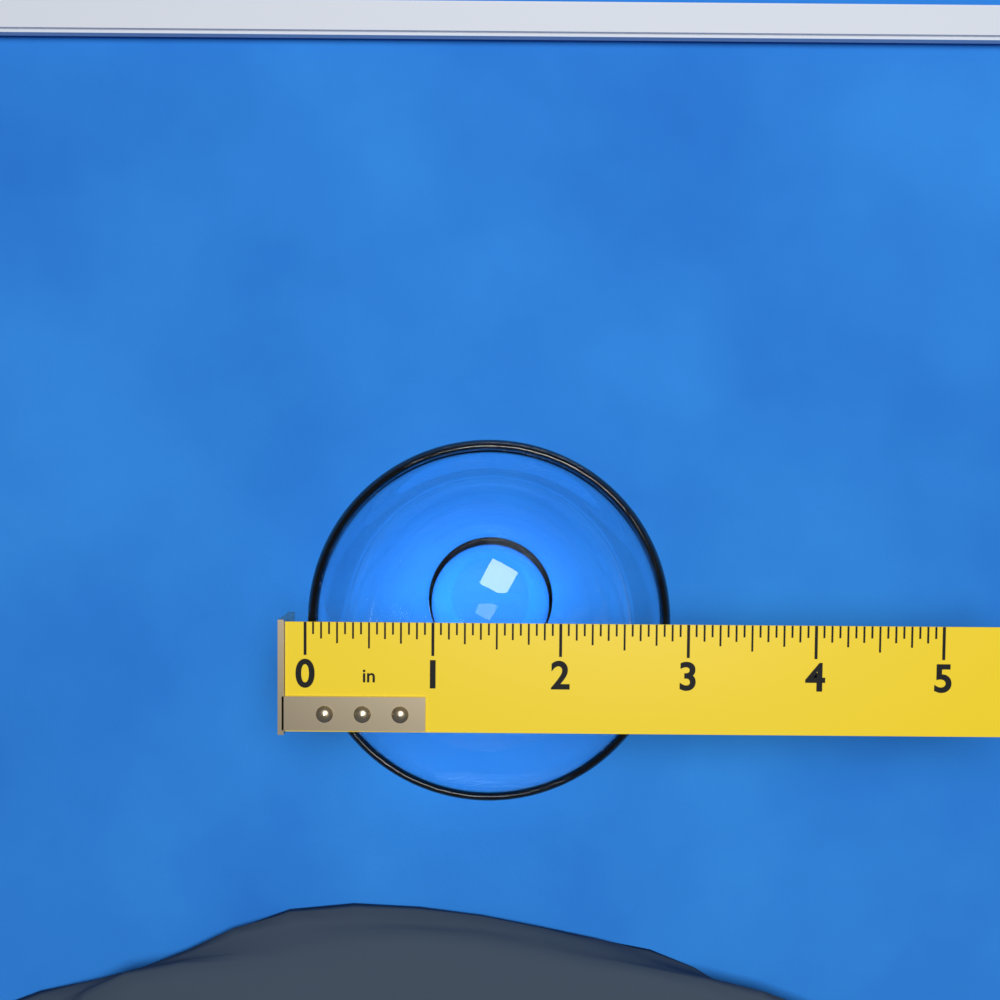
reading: 2.8750 in
